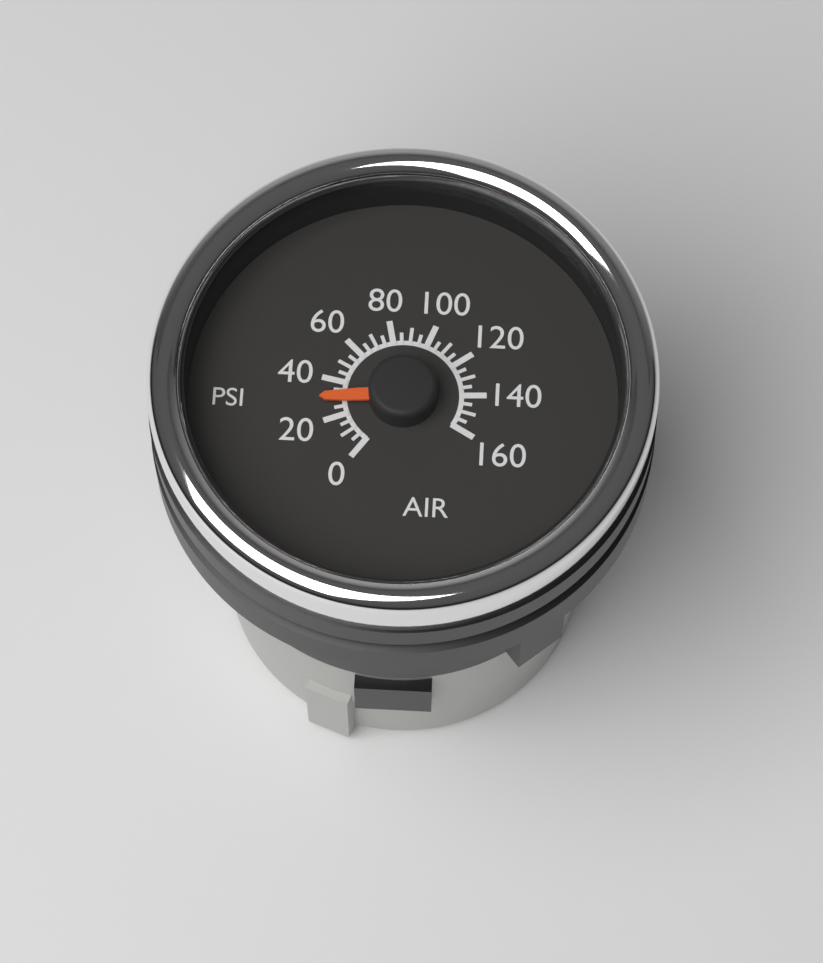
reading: 30 psi
